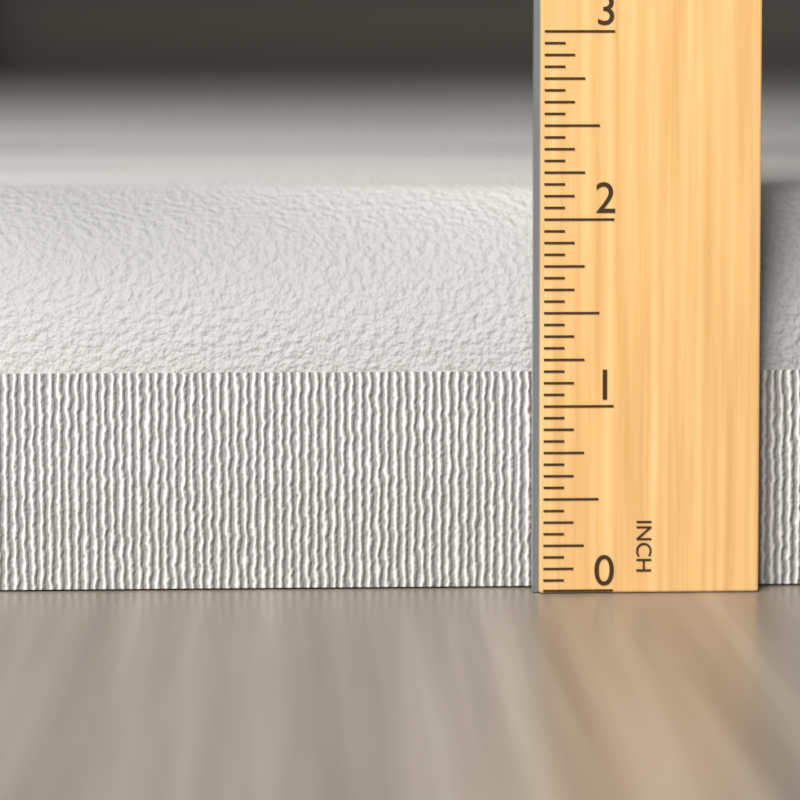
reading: 2.1250 in
